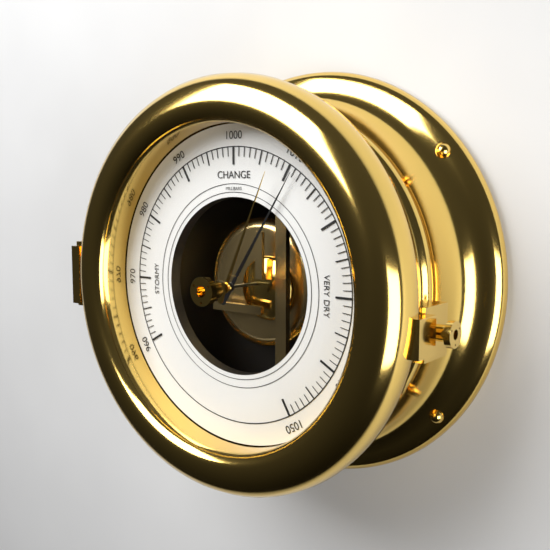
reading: 1011 mbar
